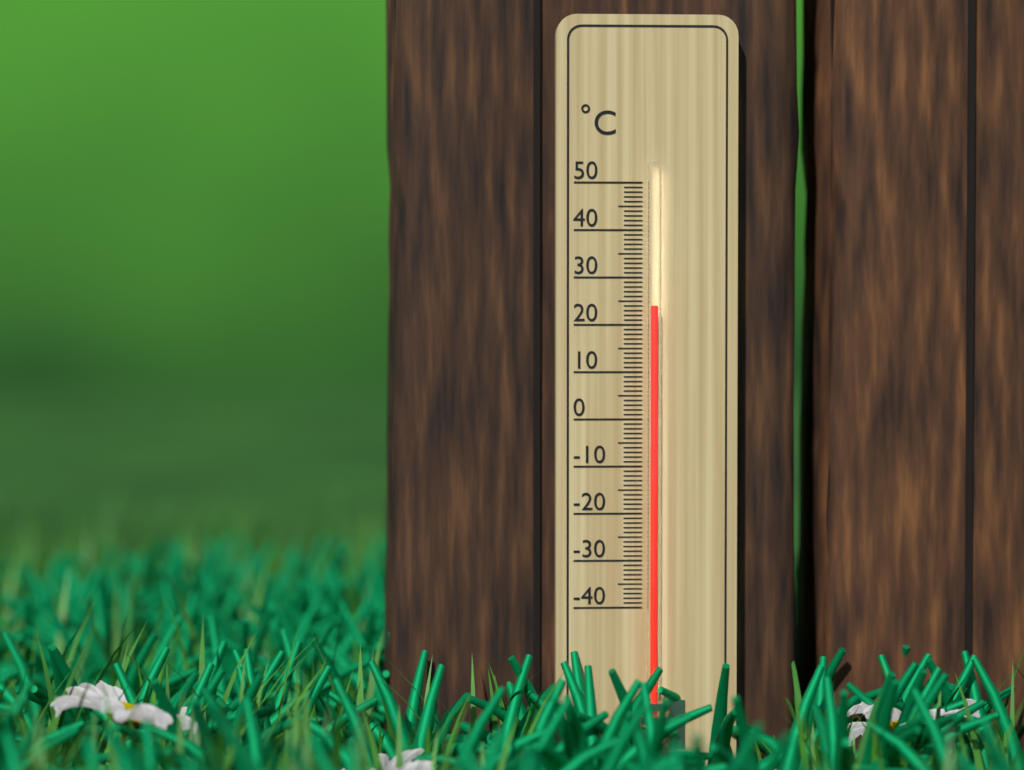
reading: 24 °C
